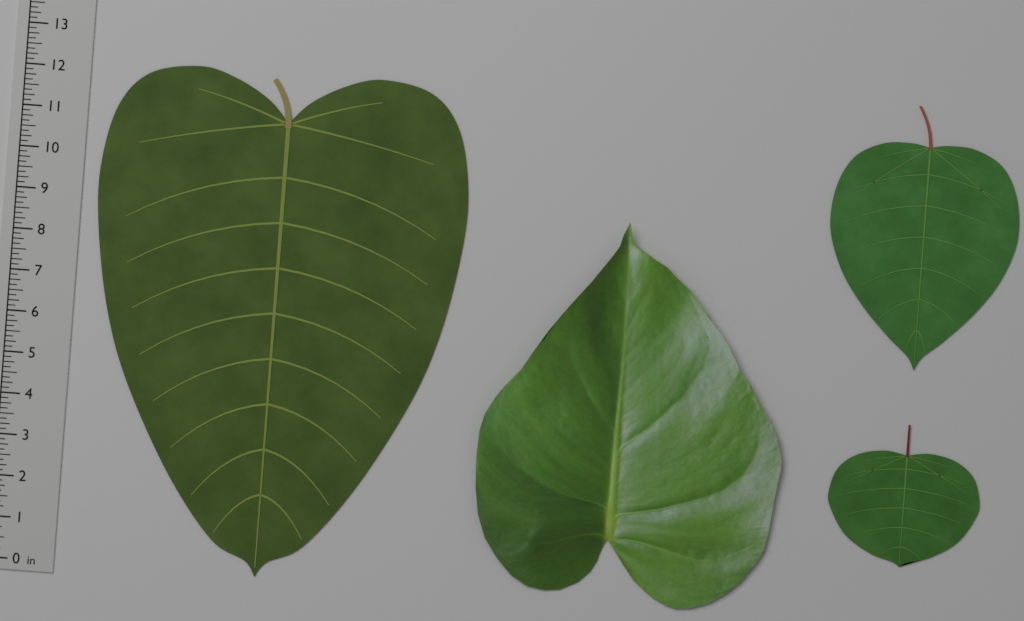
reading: 12.250 in
